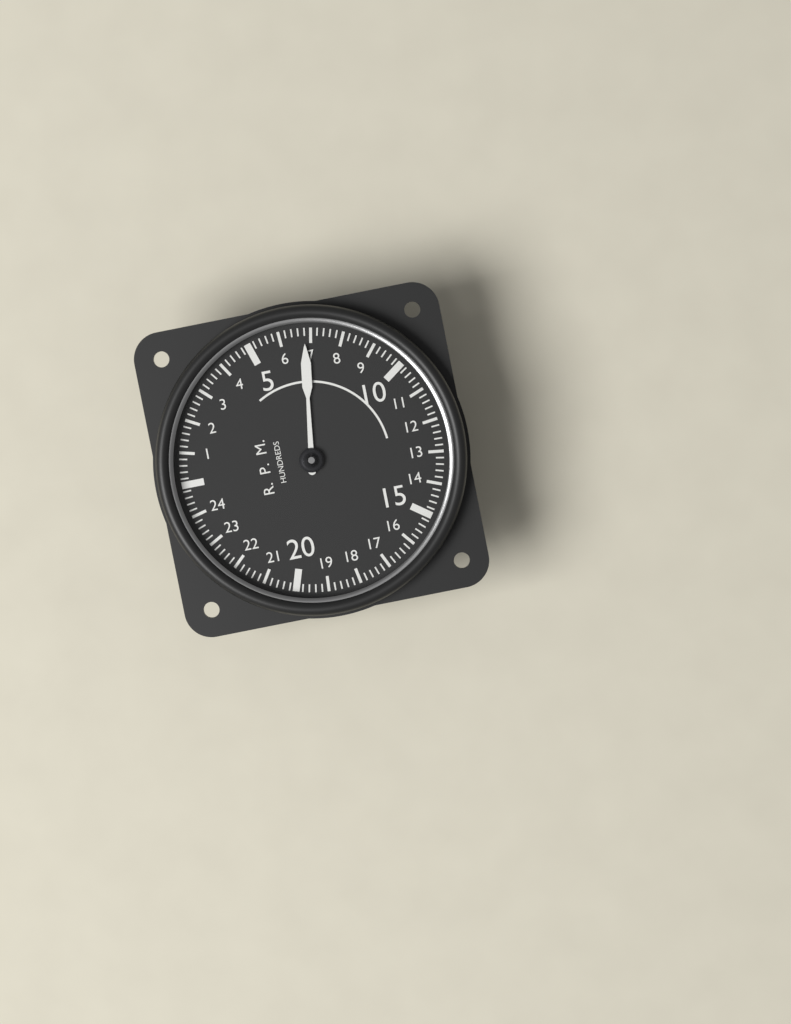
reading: 6.8 RPM x100
